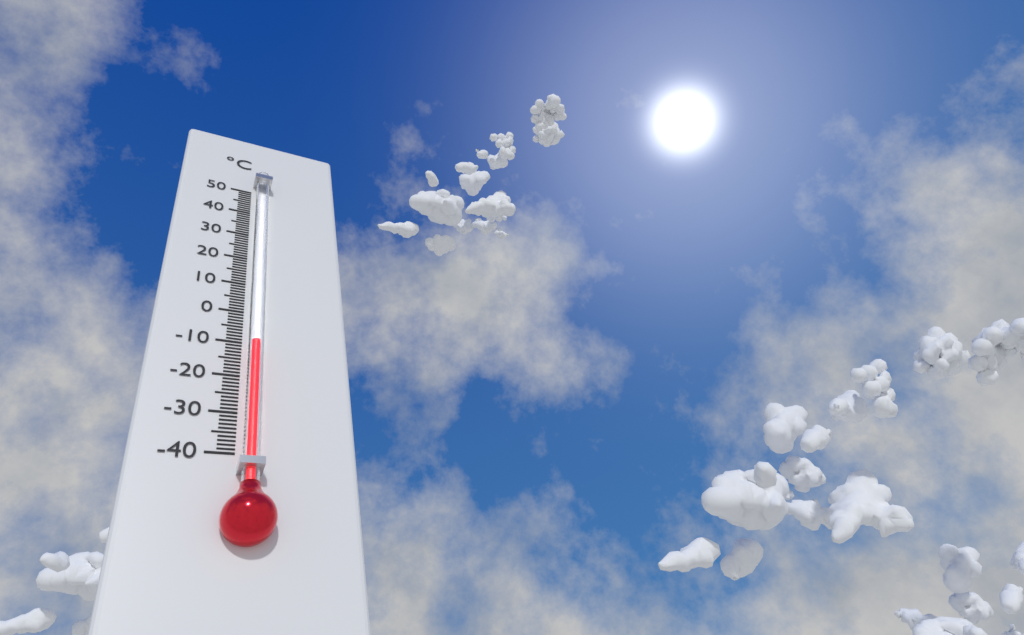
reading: -11 °C
